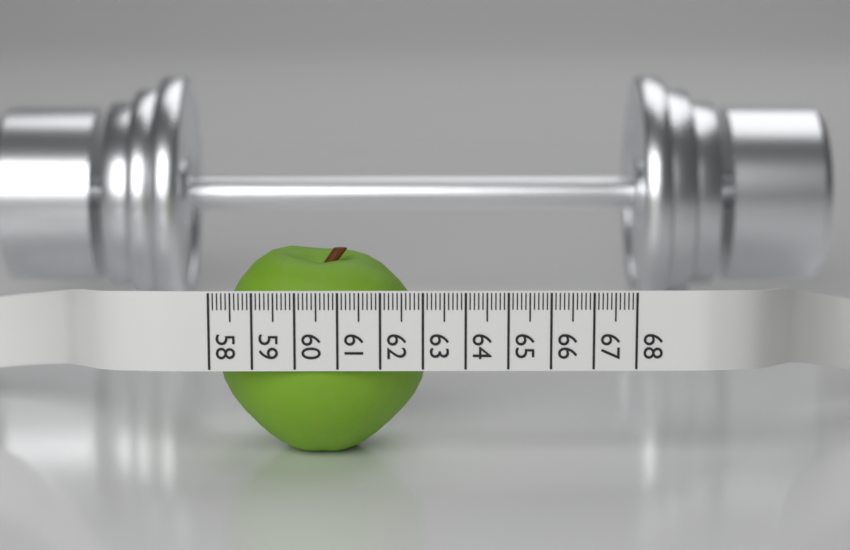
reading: 63.1 (no unit)
